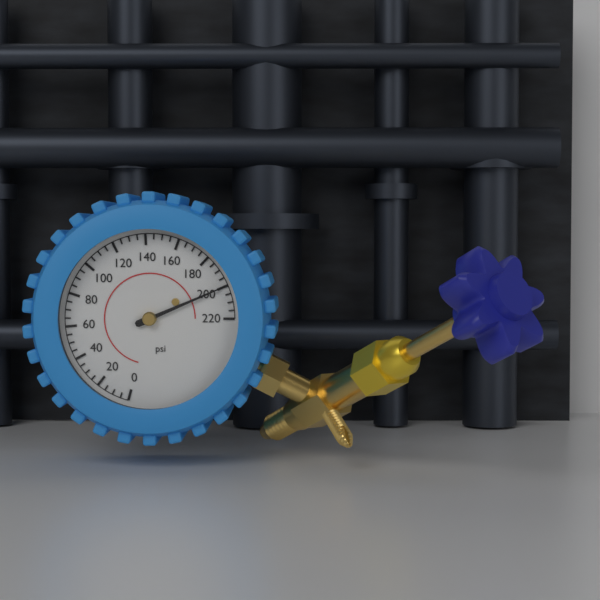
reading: 200 psi
